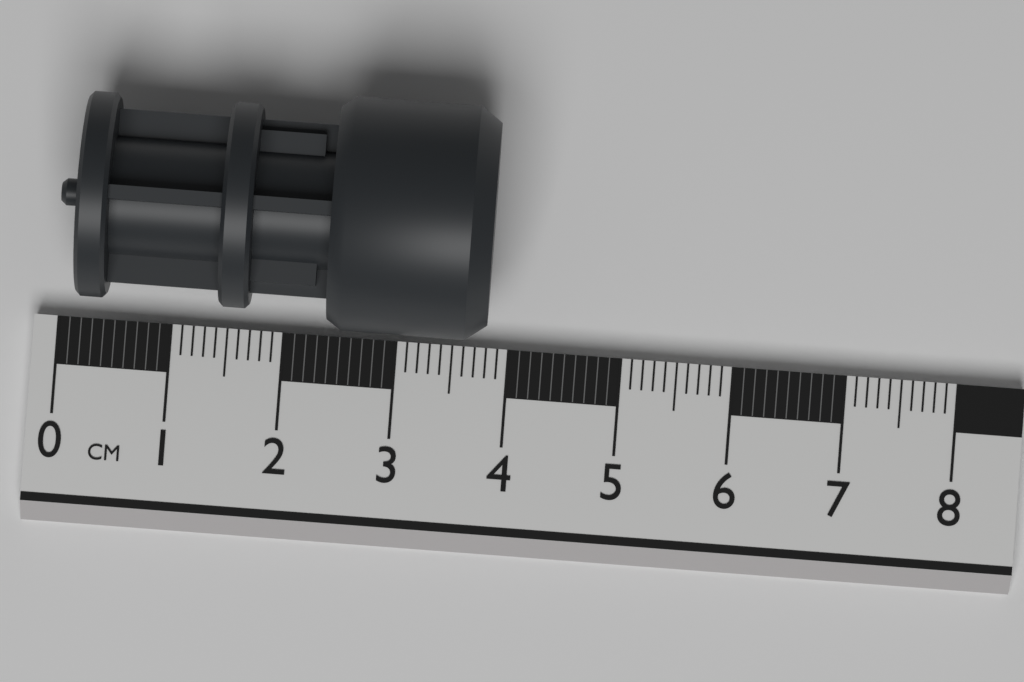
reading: 3.8 cm
